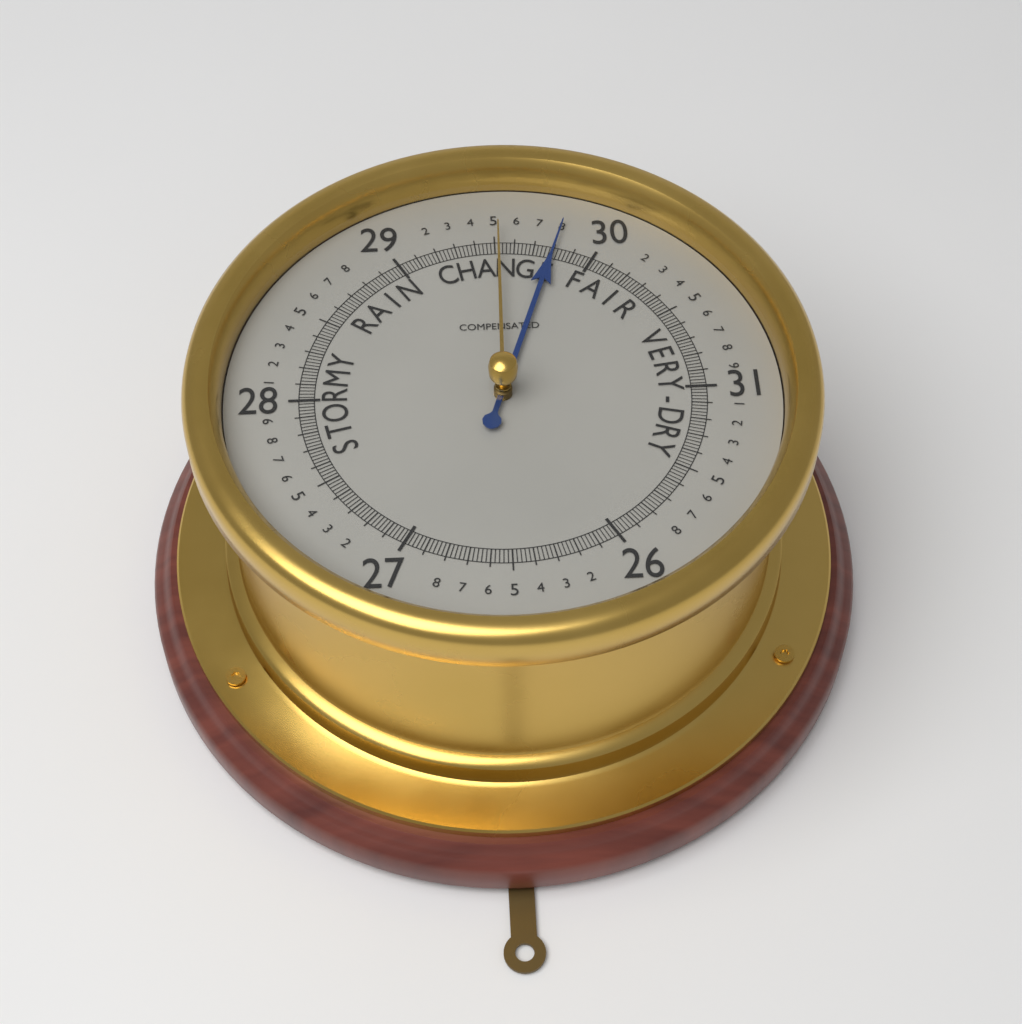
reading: 29.80 (no unit)
